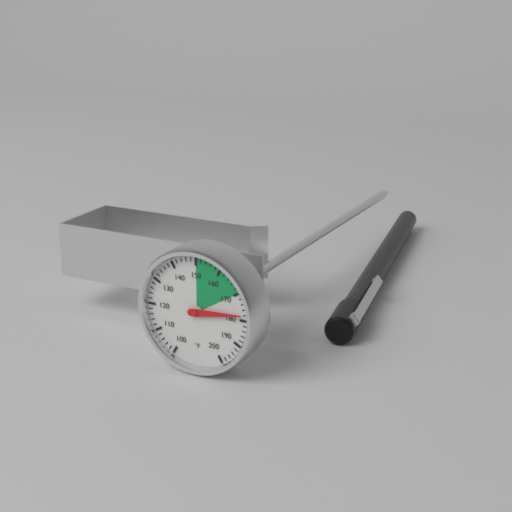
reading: 178 °F
